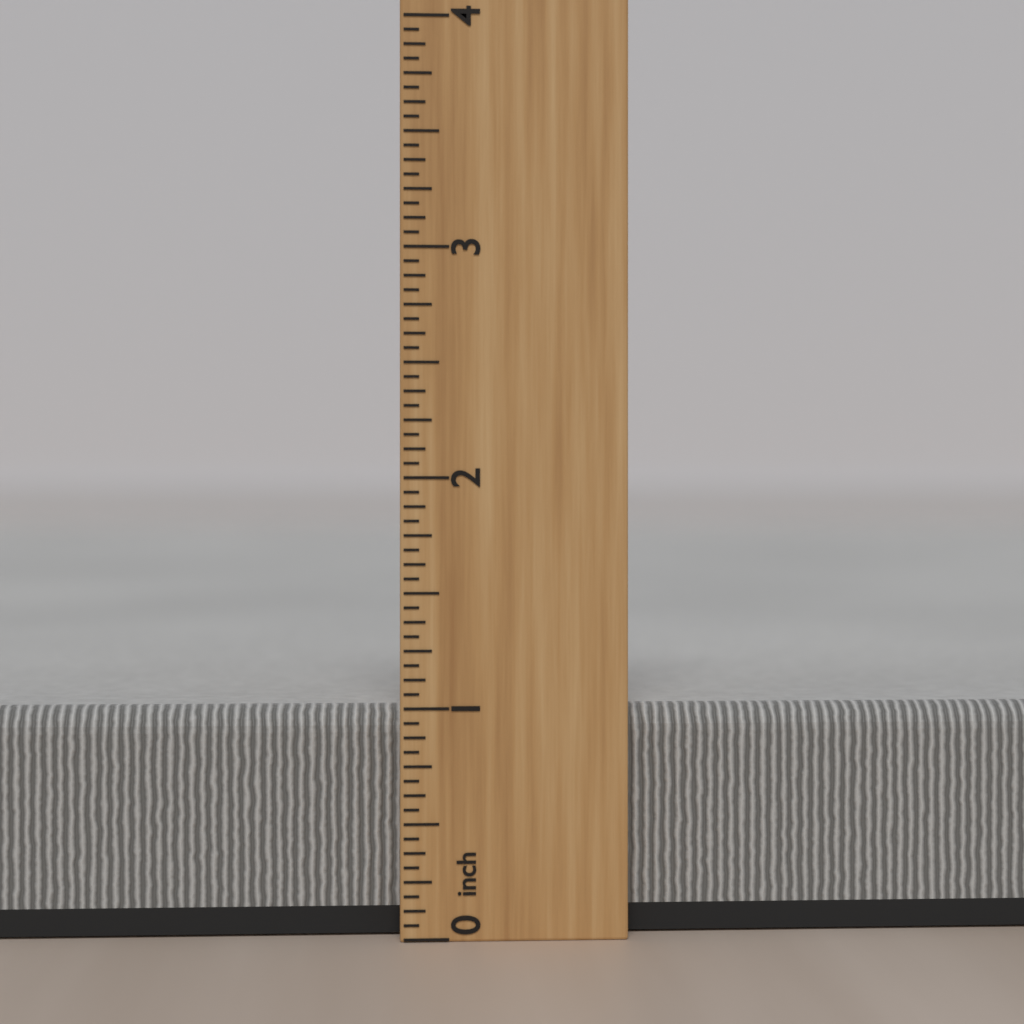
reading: 1.0000 inch
